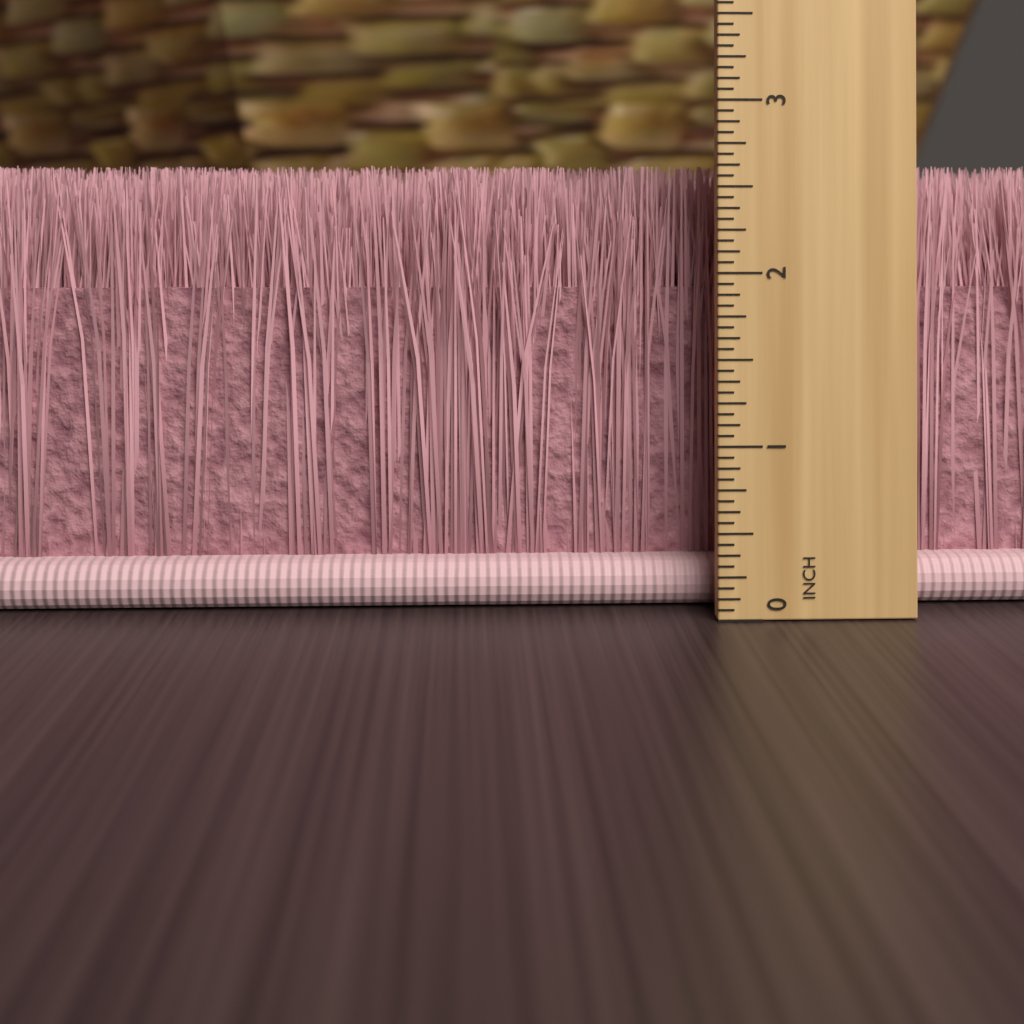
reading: 2.6250 inch
